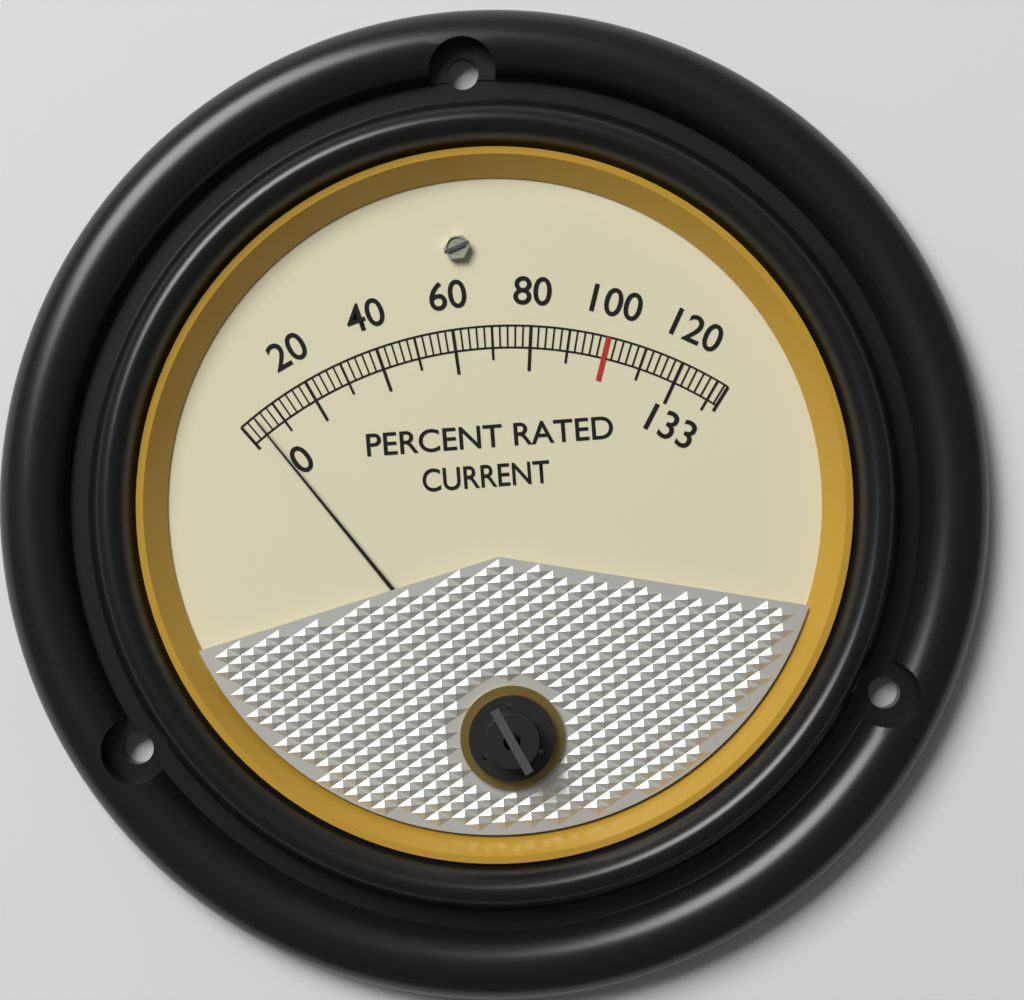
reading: 4 %
